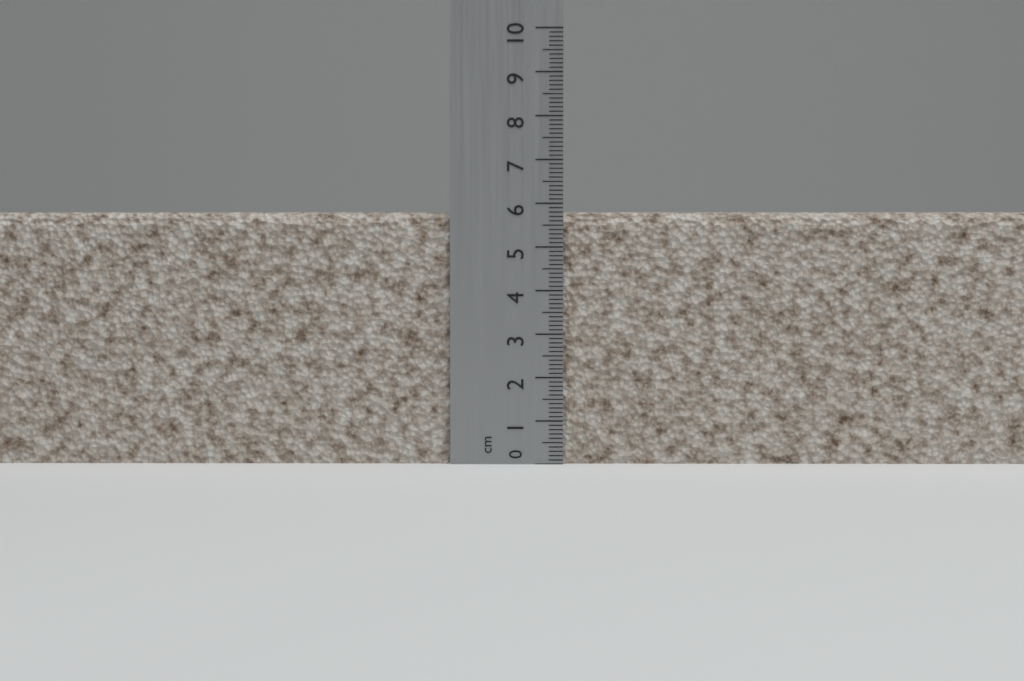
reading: 5.8 cm
